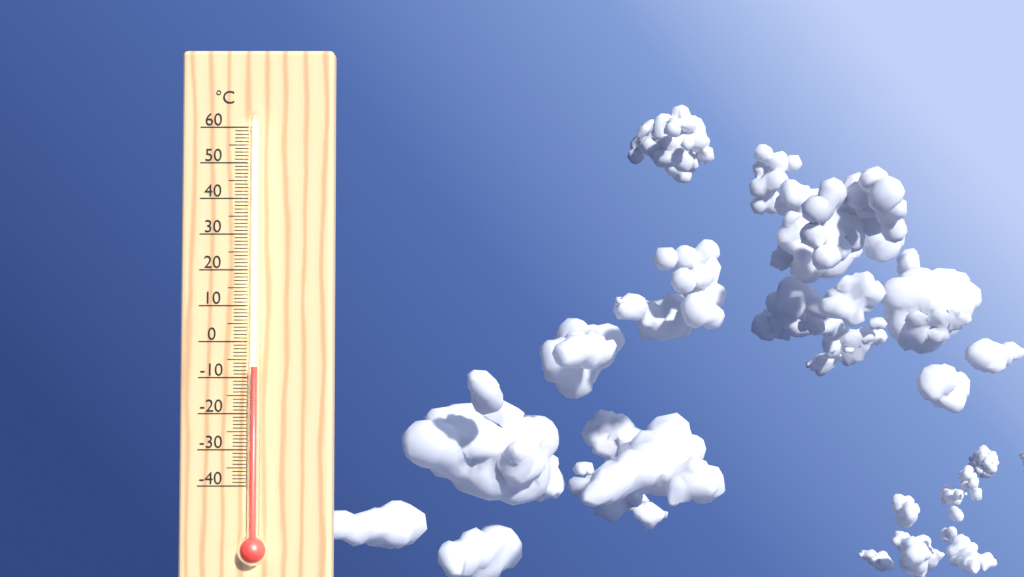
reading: -7 °C
